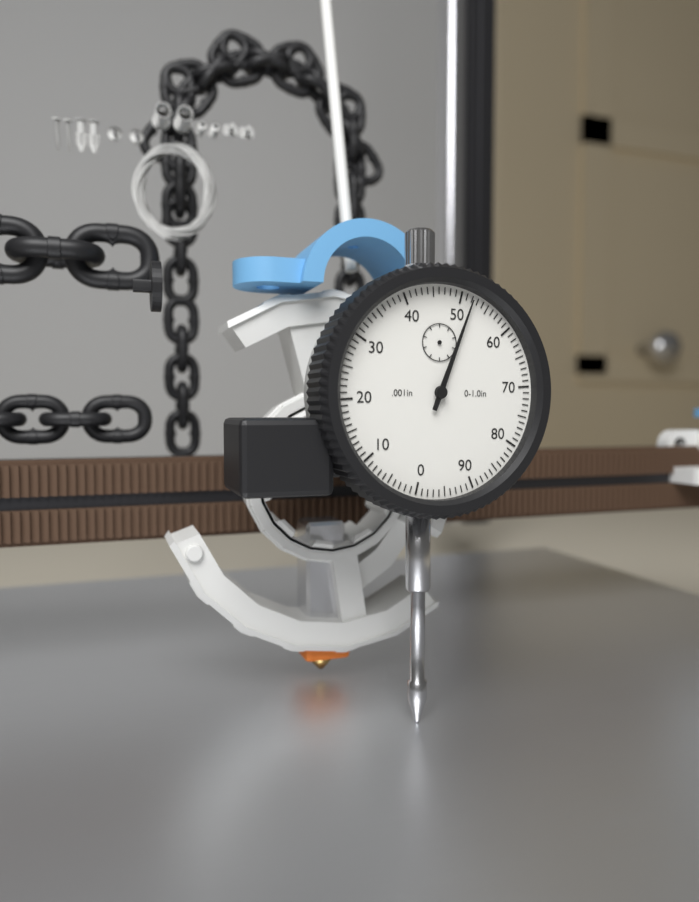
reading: 0.052 in
